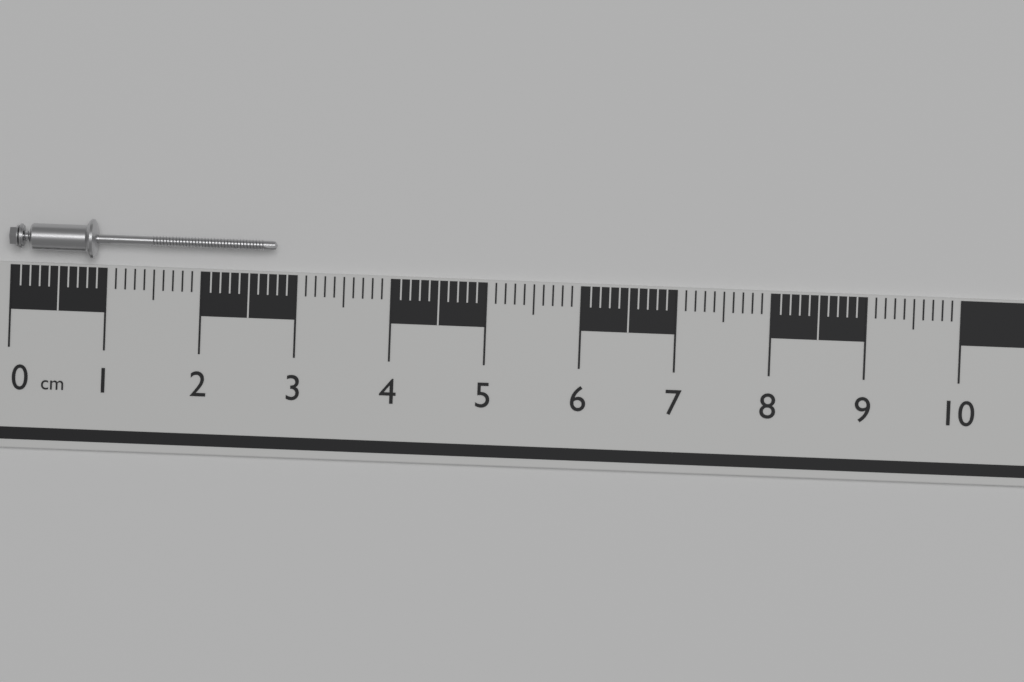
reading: 2.8 cm
